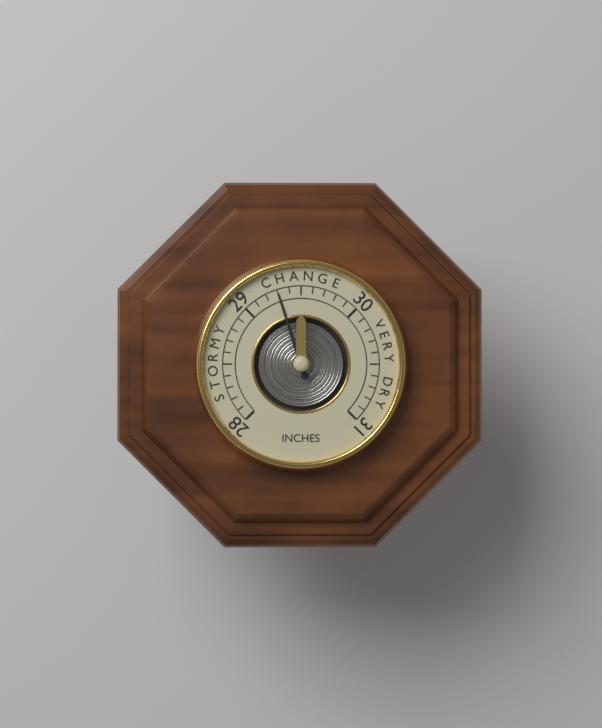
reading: 29.3 inches
